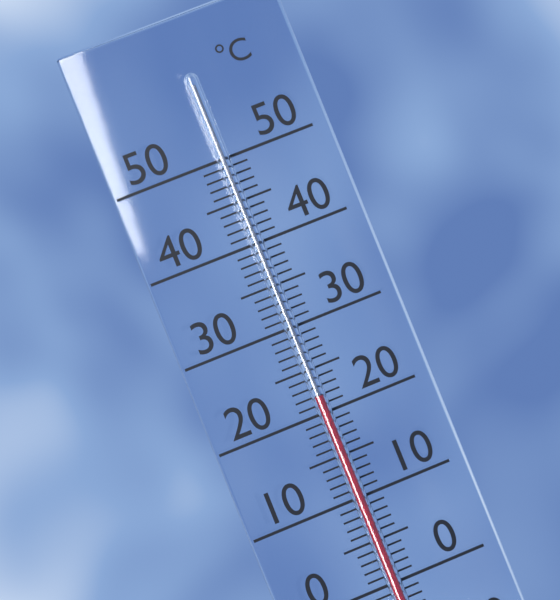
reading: 22 °C
